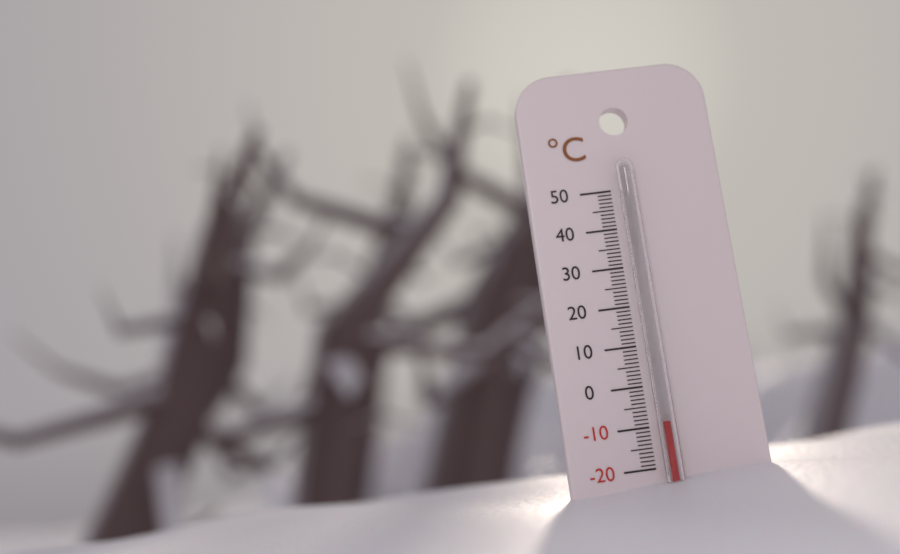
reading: -9 °C
